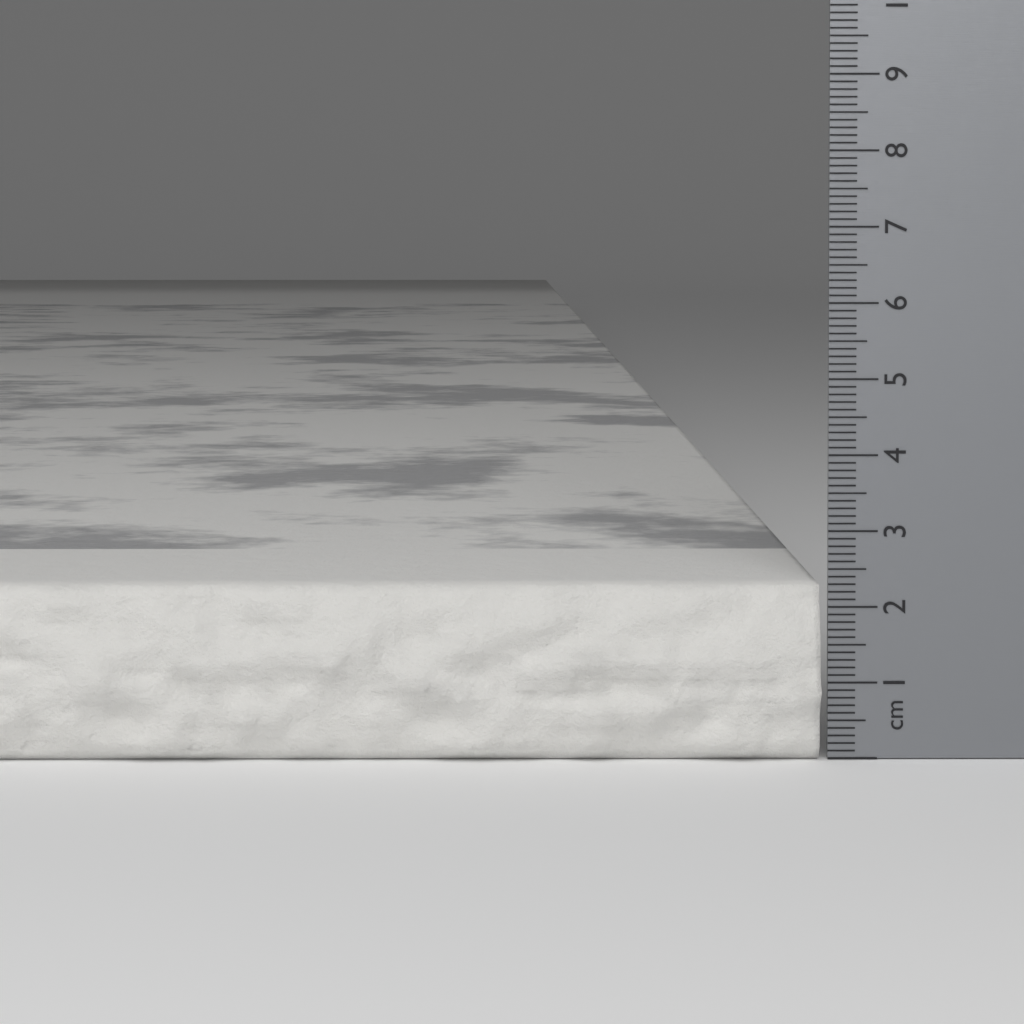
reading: 2.3 cm
